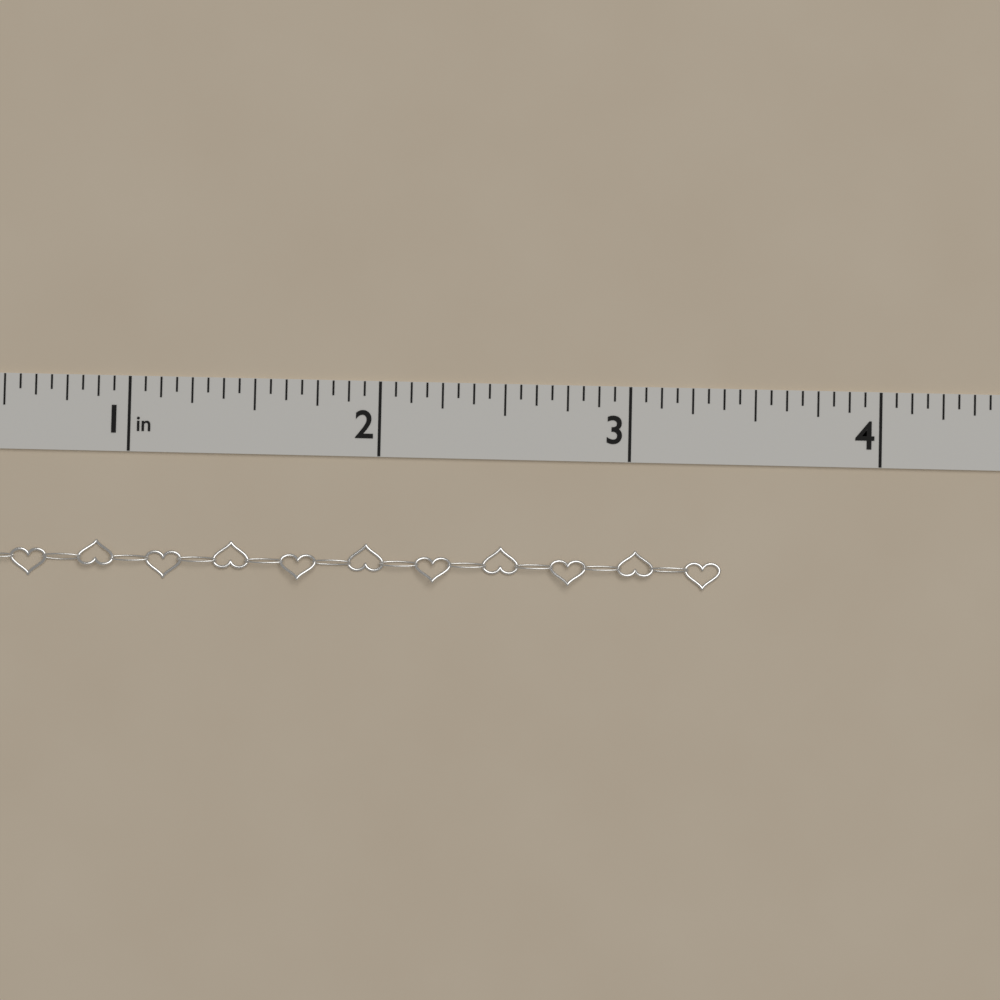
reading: 3.3750 in
